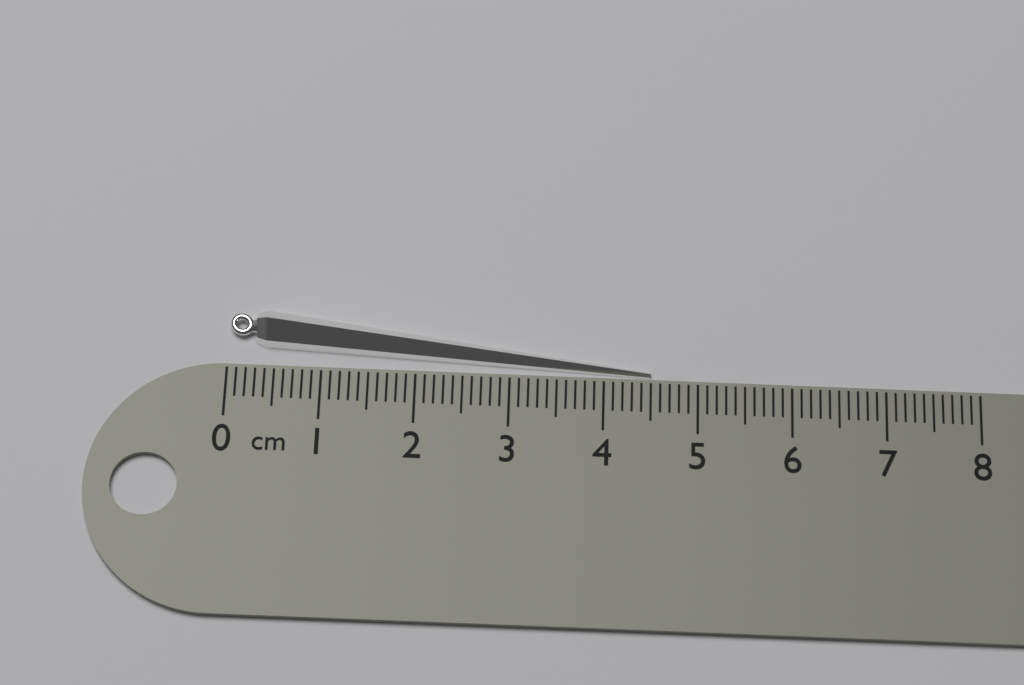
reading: 4.5 cm
